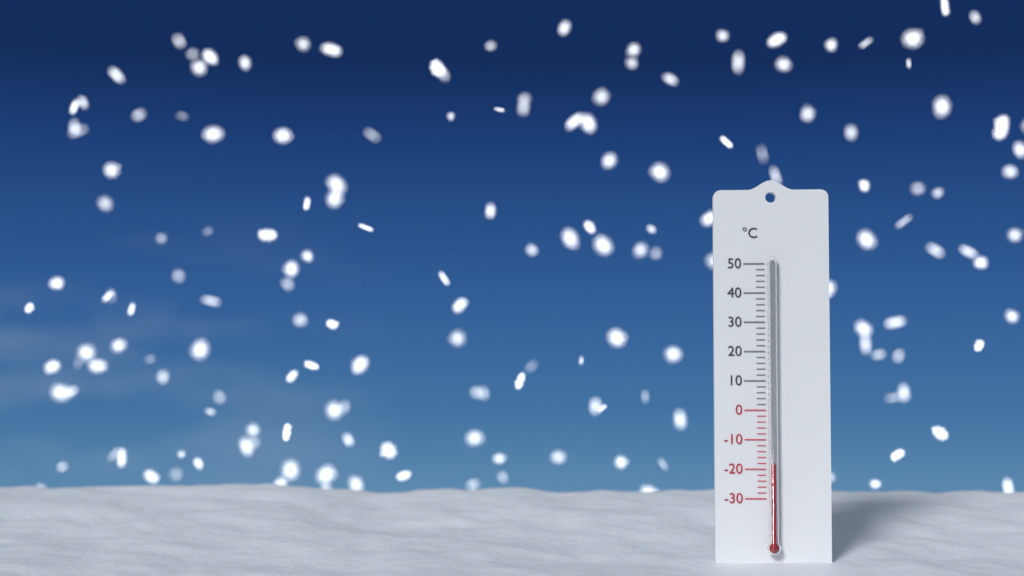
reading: -18 °C
